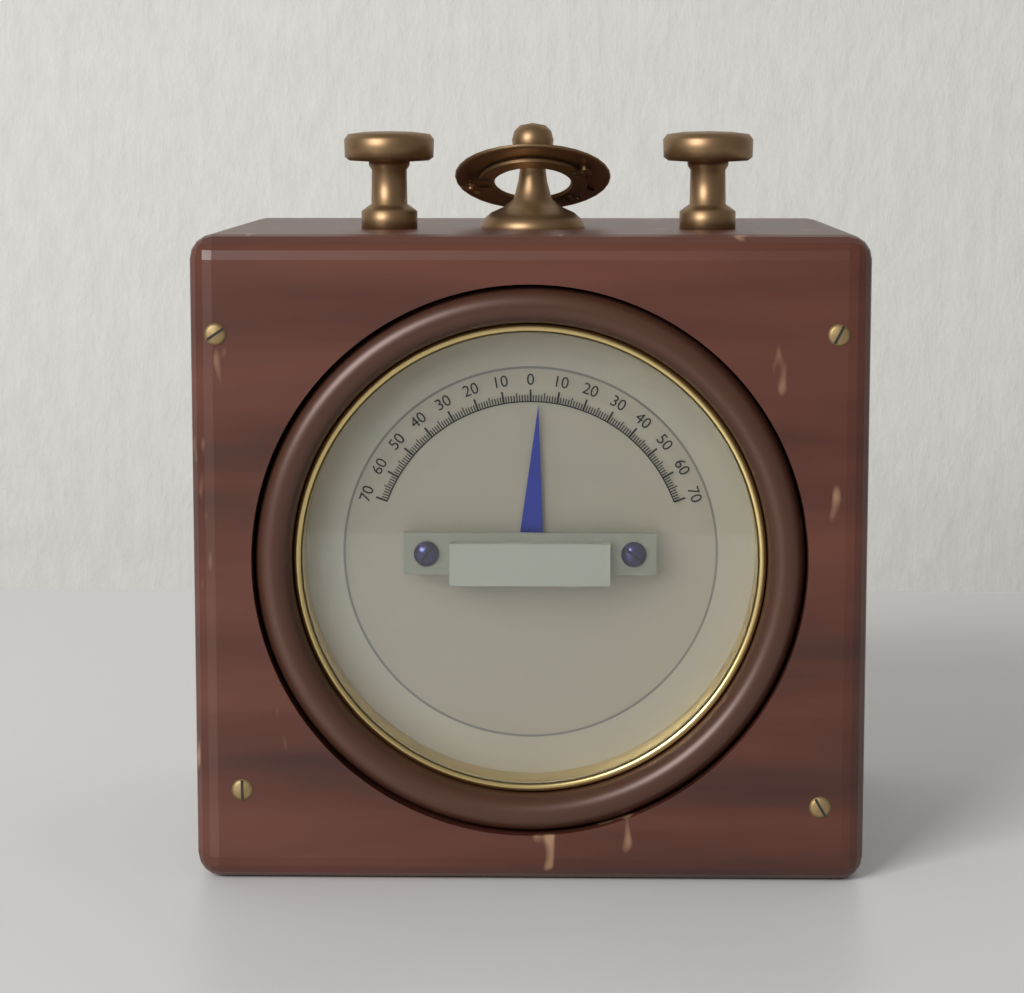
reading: 3 (no unit)
